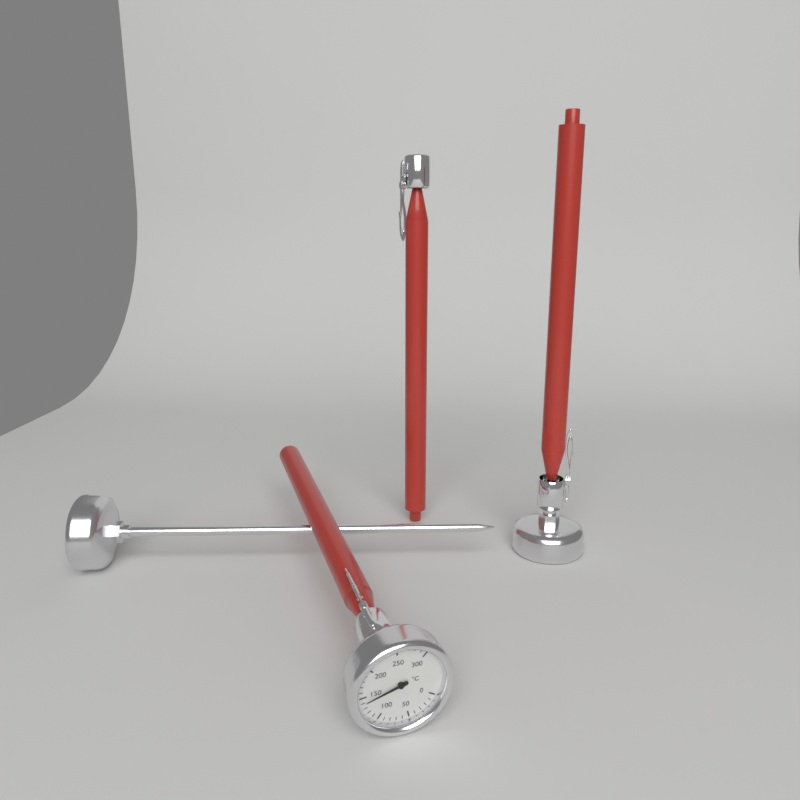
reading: 140 °C
